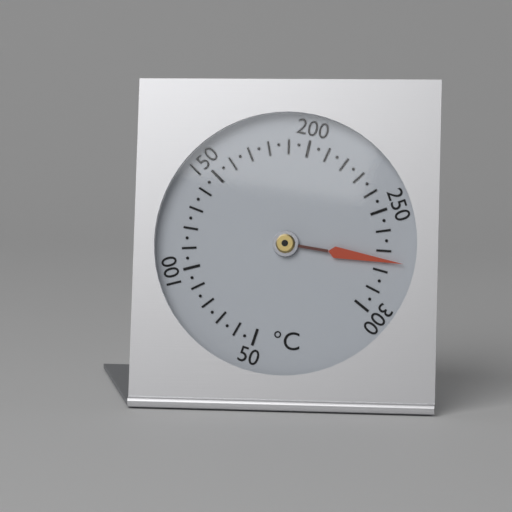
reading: 275 °C
